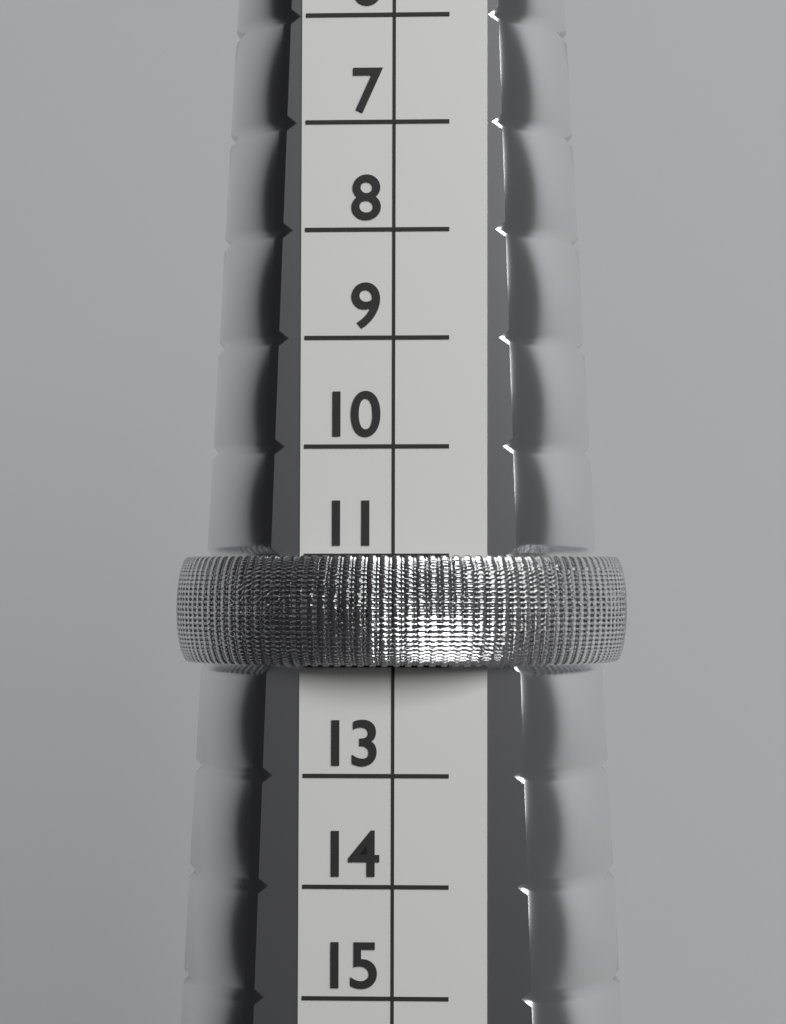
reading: 12 (no unit)
